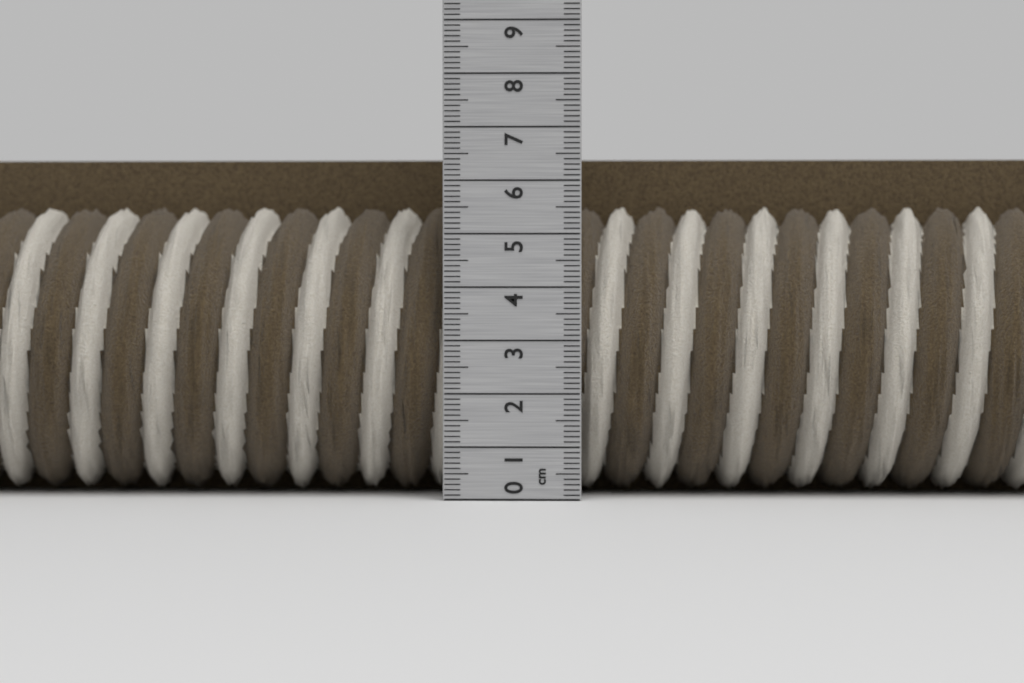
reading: 6.5 cm
